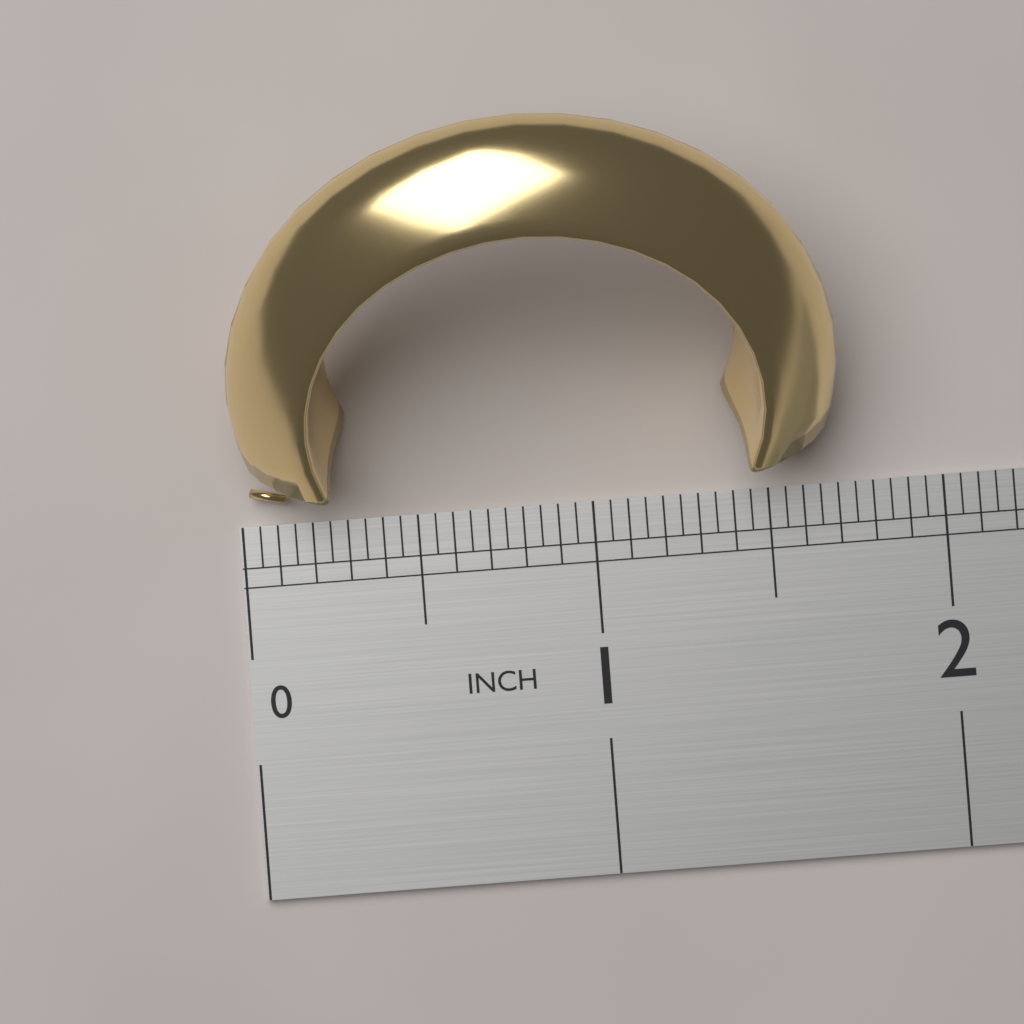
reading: 1.70 in
